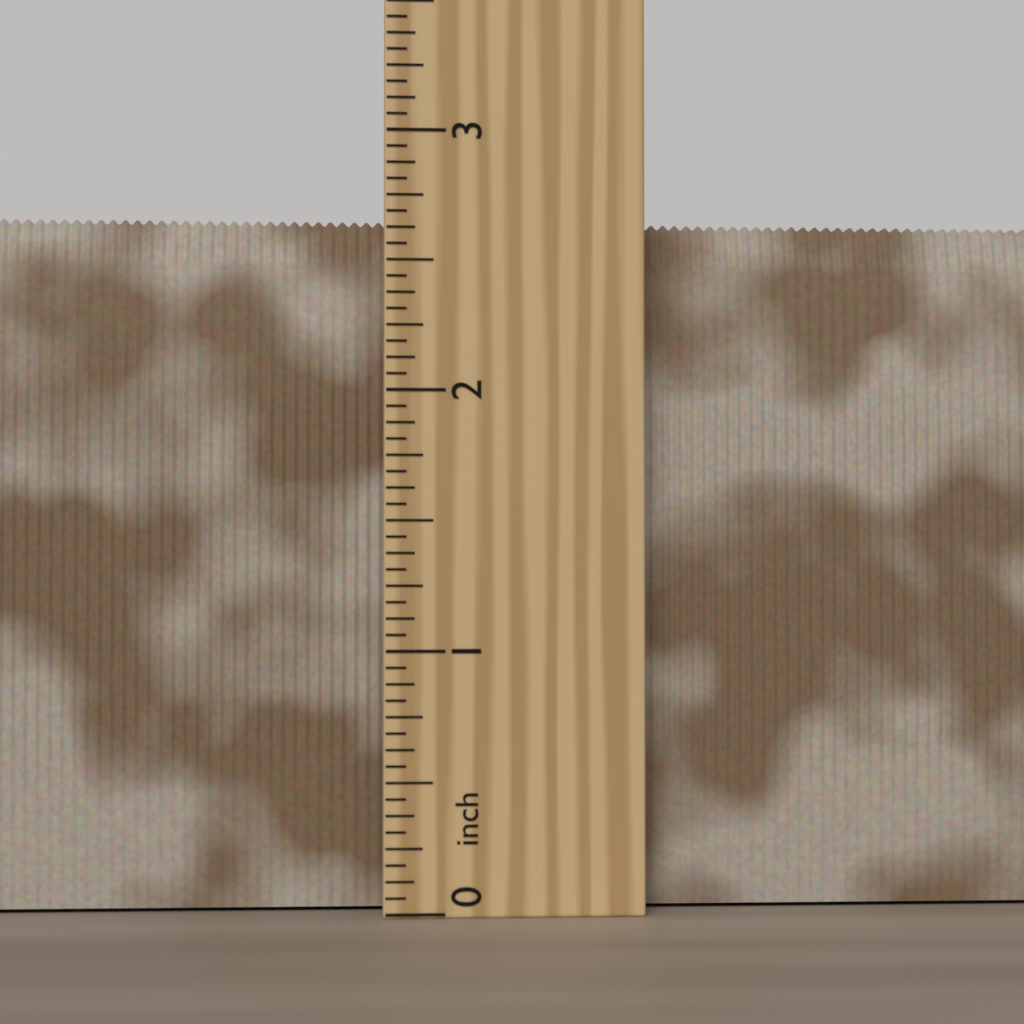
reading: 2.6875 inch
